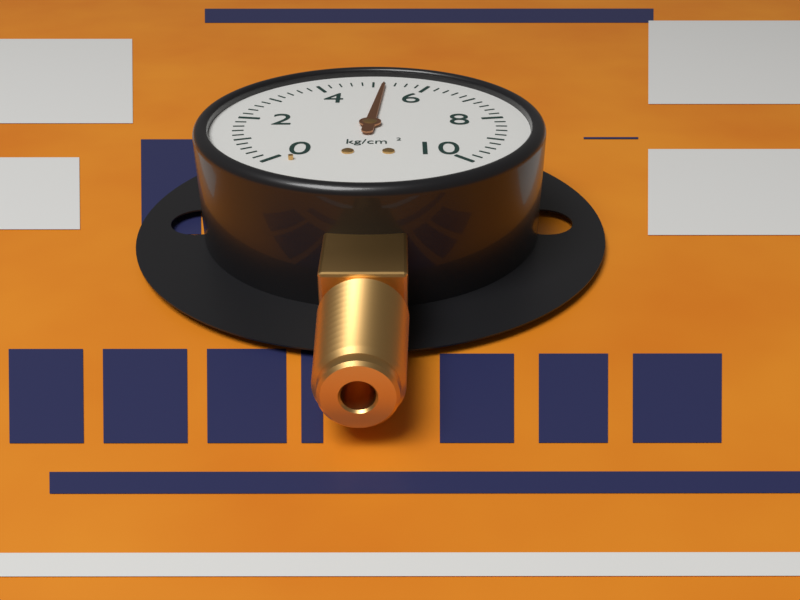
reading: 5.2 kg/cm²
